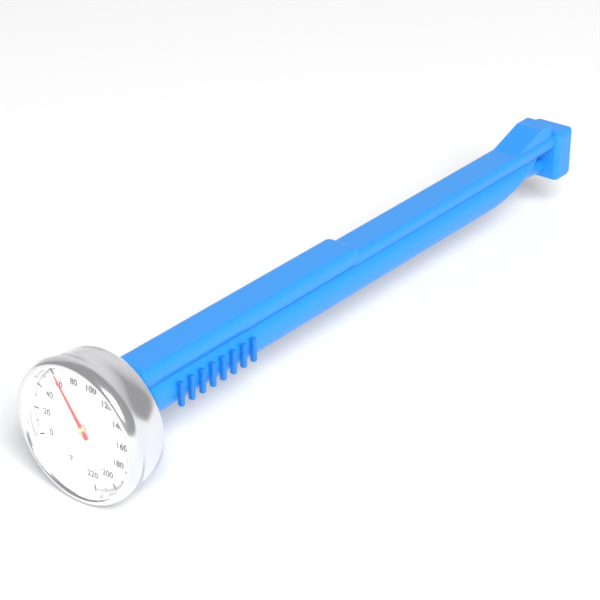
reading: 62 °F
